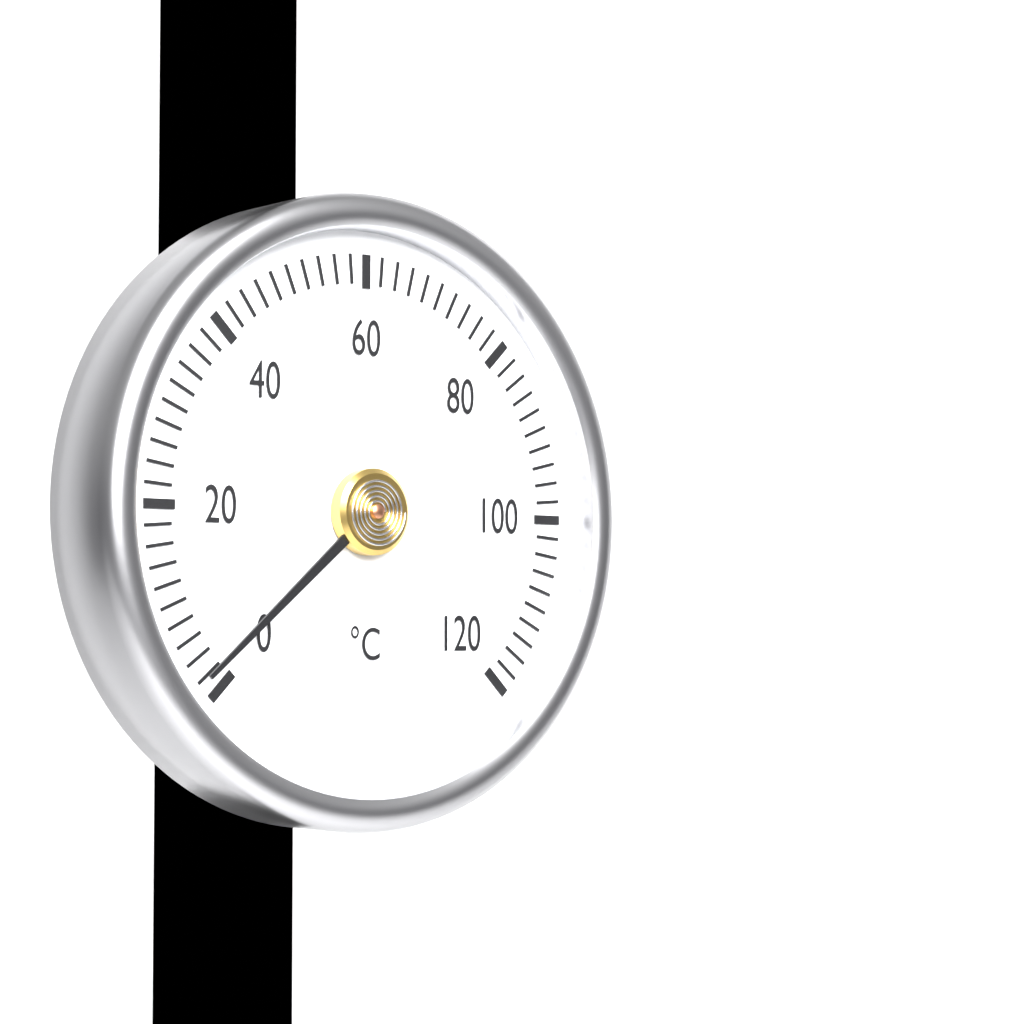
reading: 2 °C
